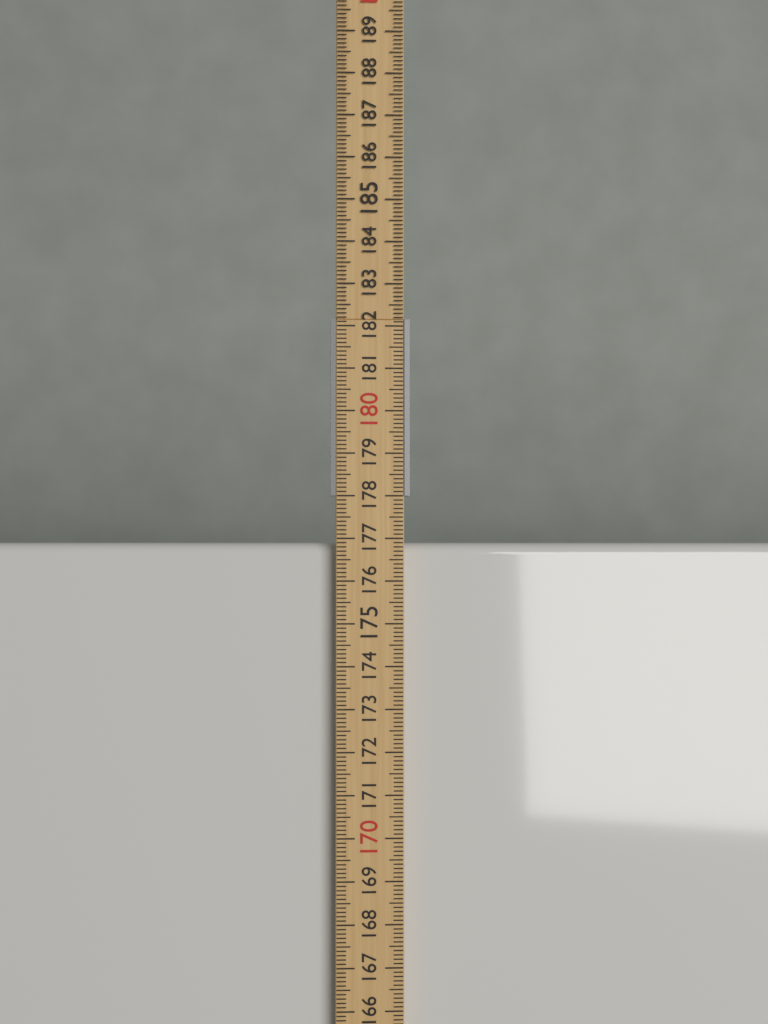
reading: 176.9 cm
